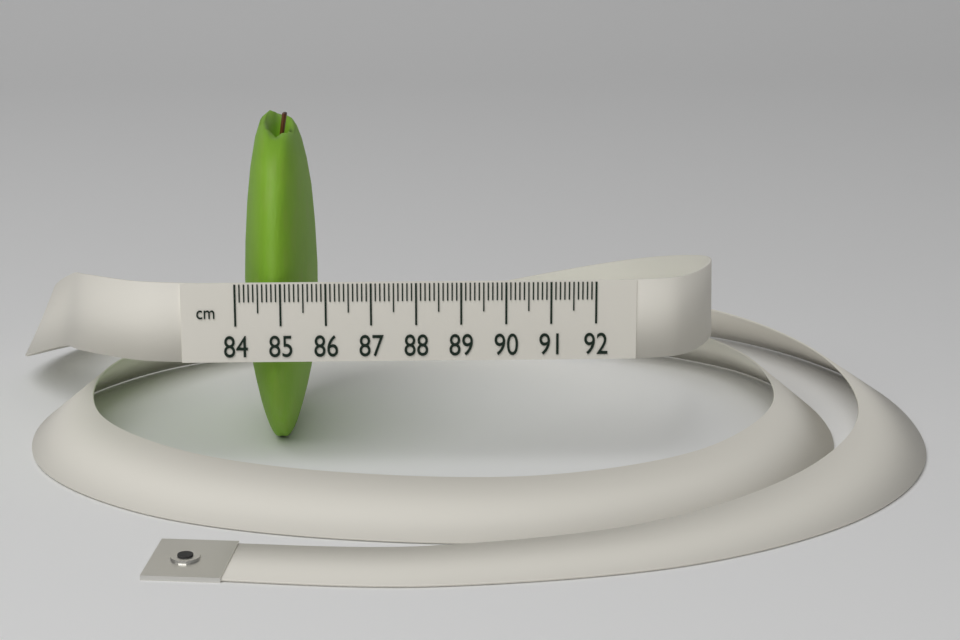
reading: 85.7 cm
